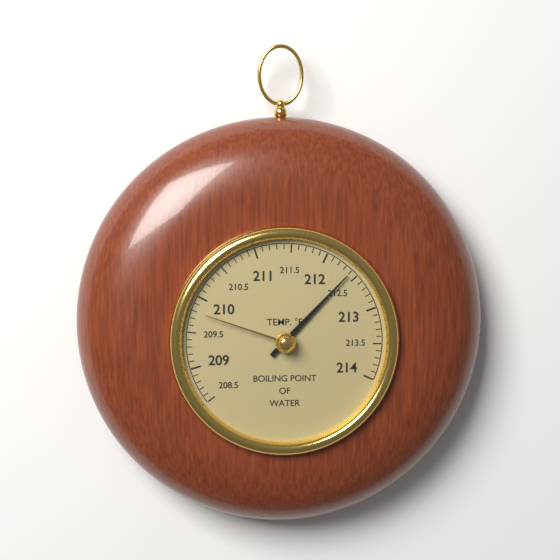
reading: 212.4 °F
